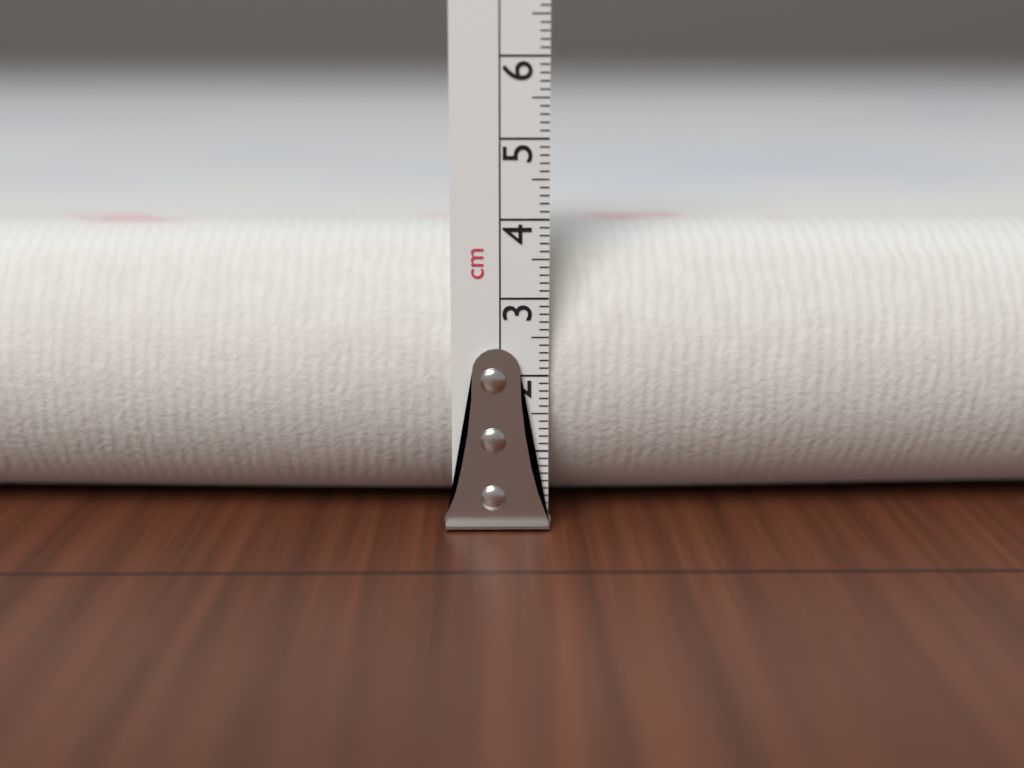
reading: 3.8 cm
